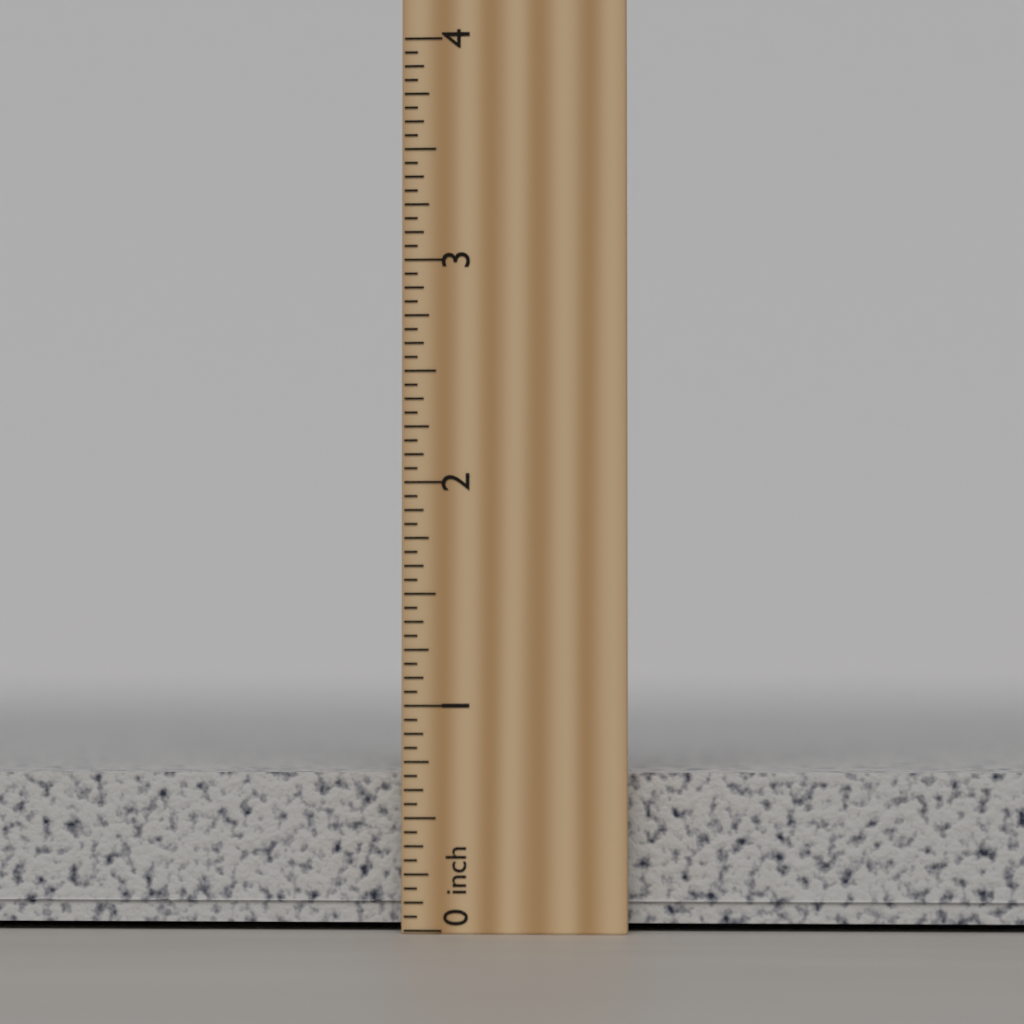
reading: 0.7500 inch
